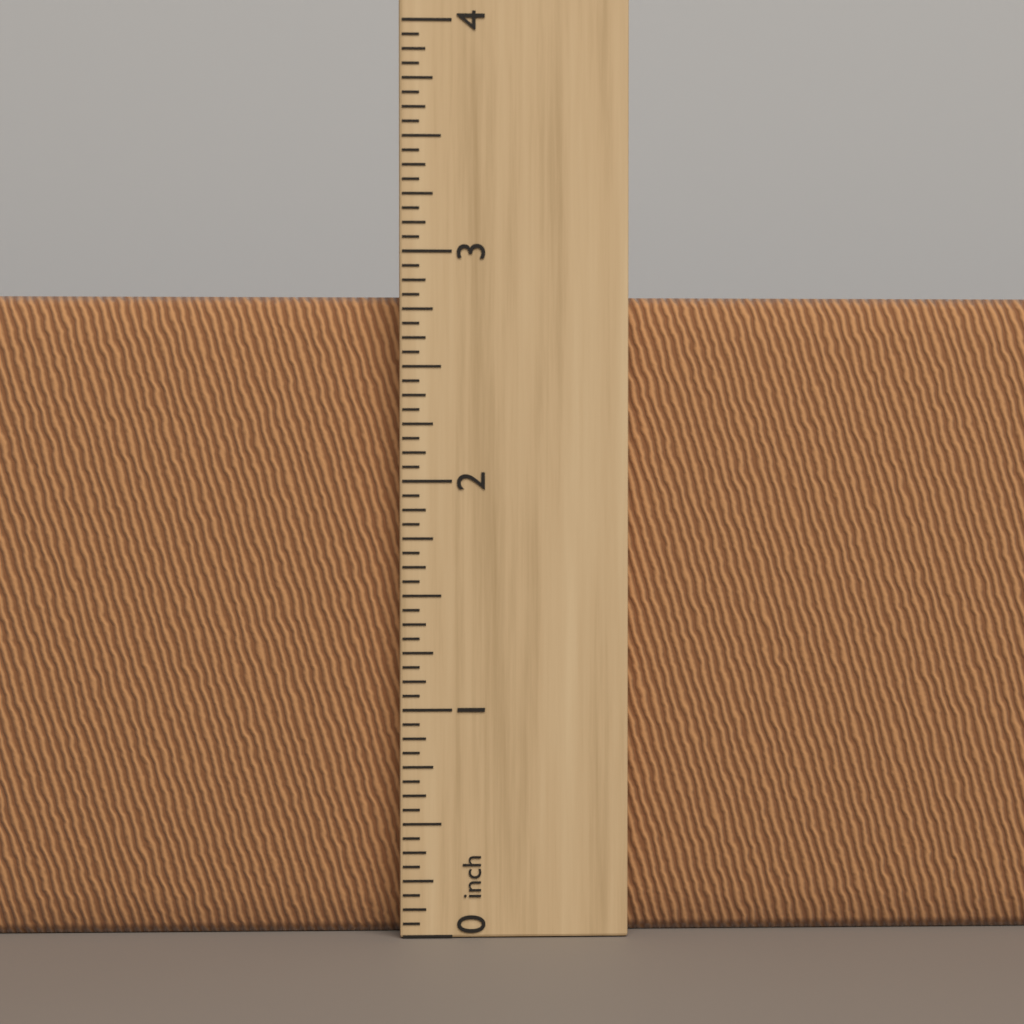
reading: 2.8125 inch
